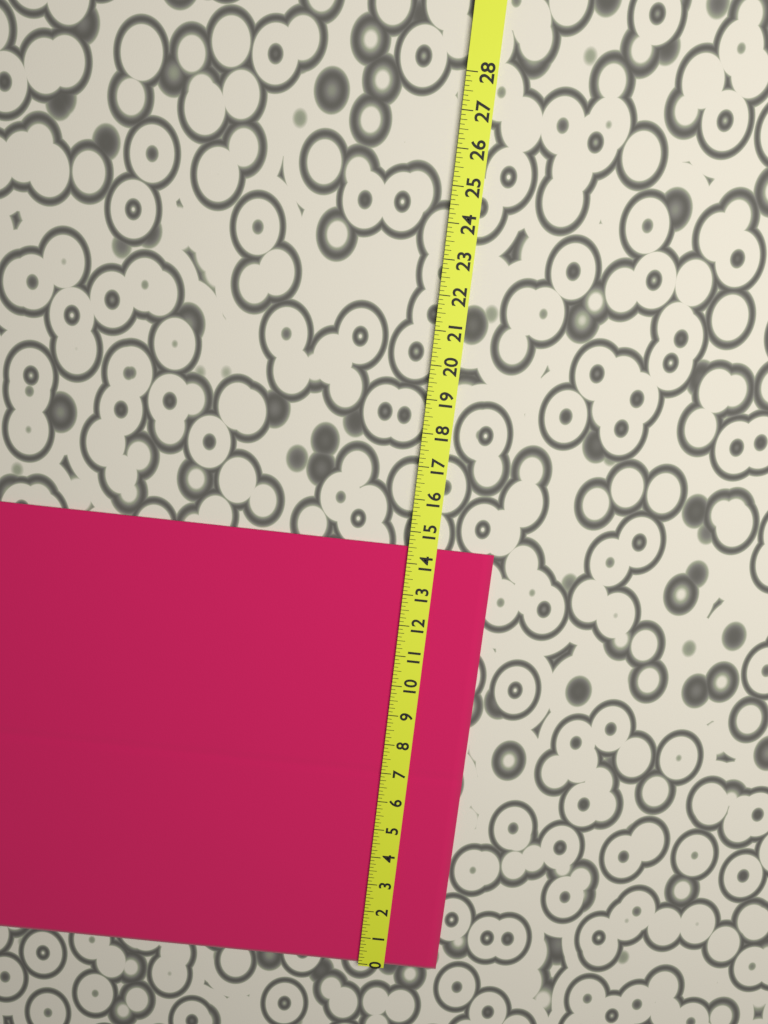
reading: 14.500 (no unit)
